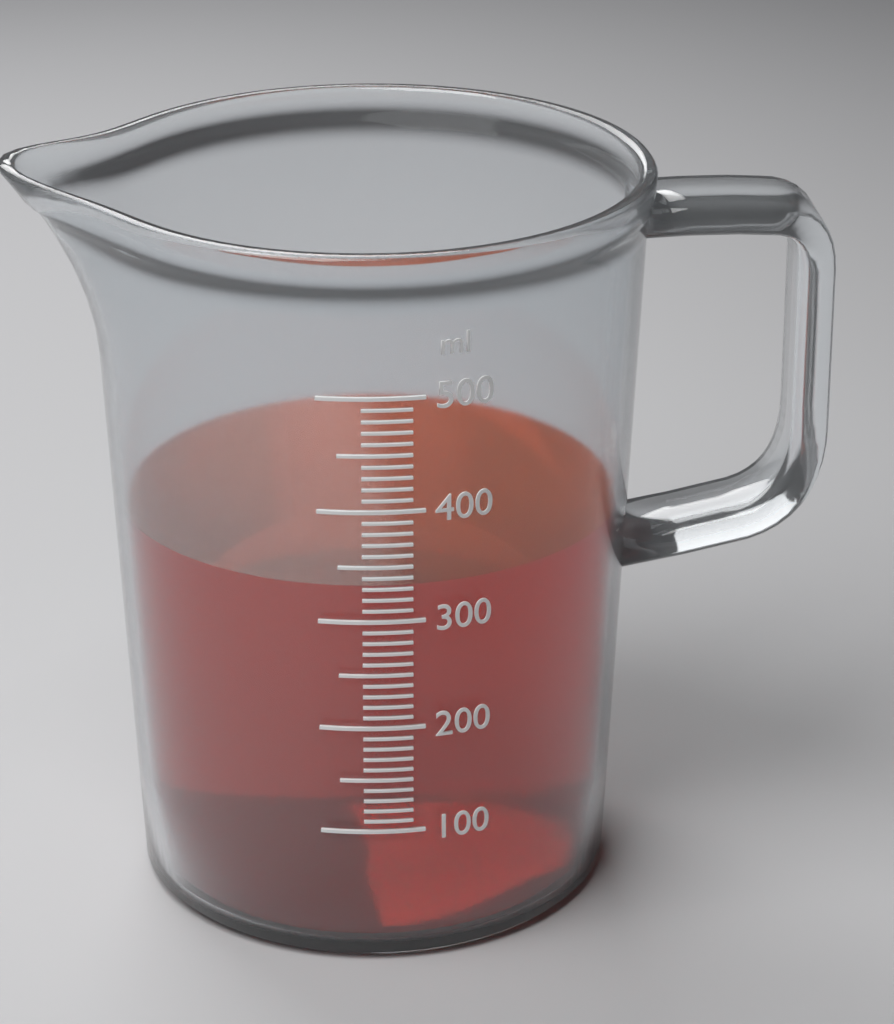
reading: 330 ml
